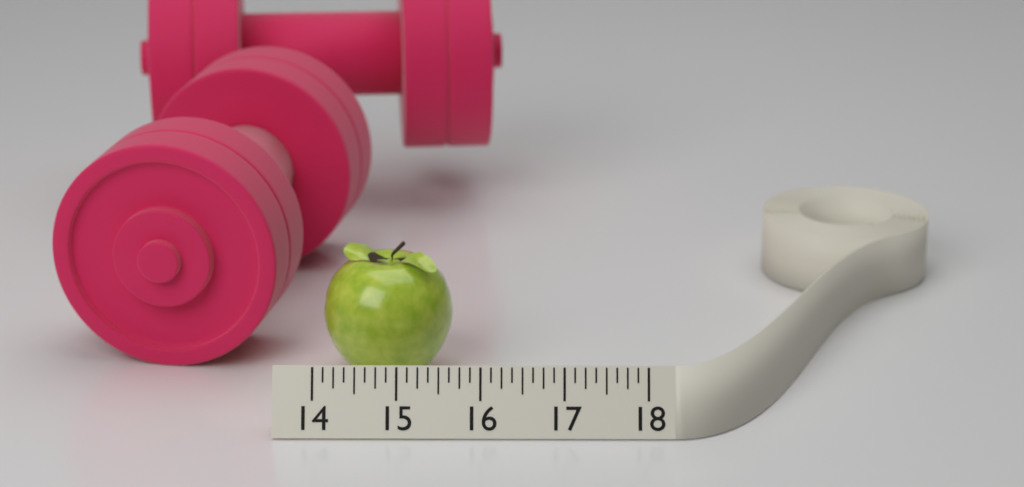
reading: 15.625 (no unit)
